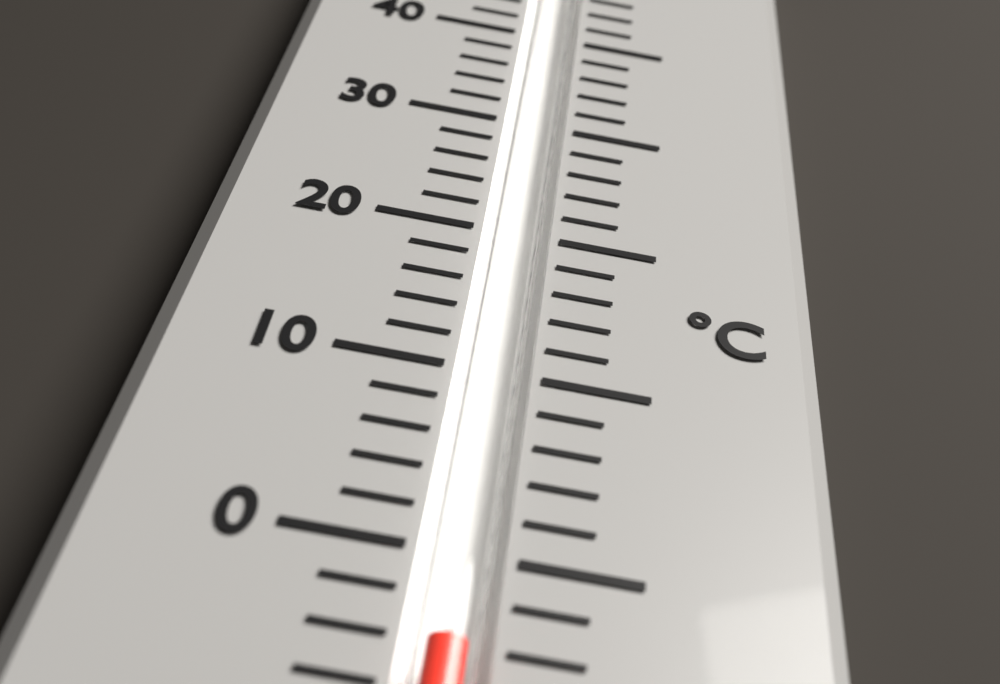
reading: -4 °C
